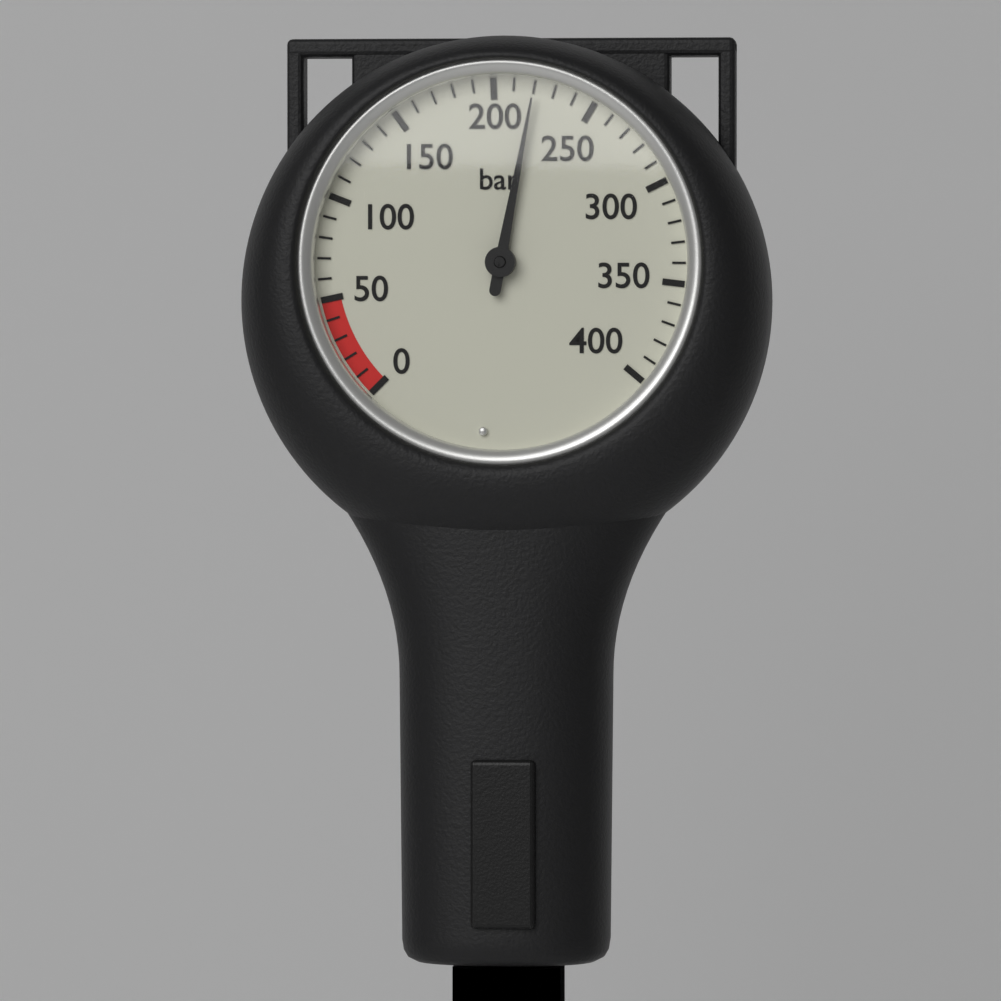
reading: 220 bar
